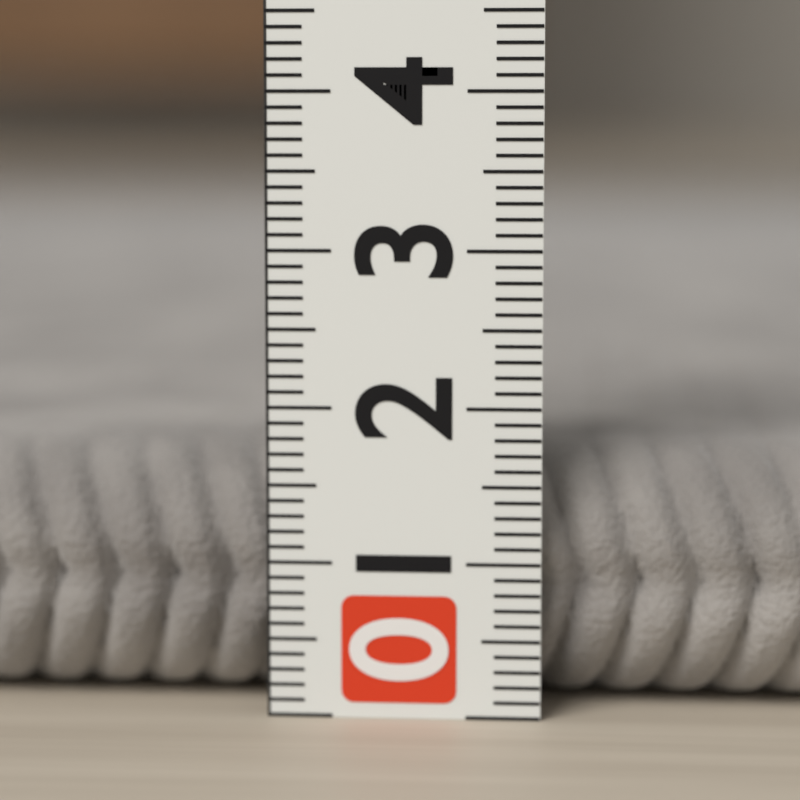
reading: 1.7 (no unit)
